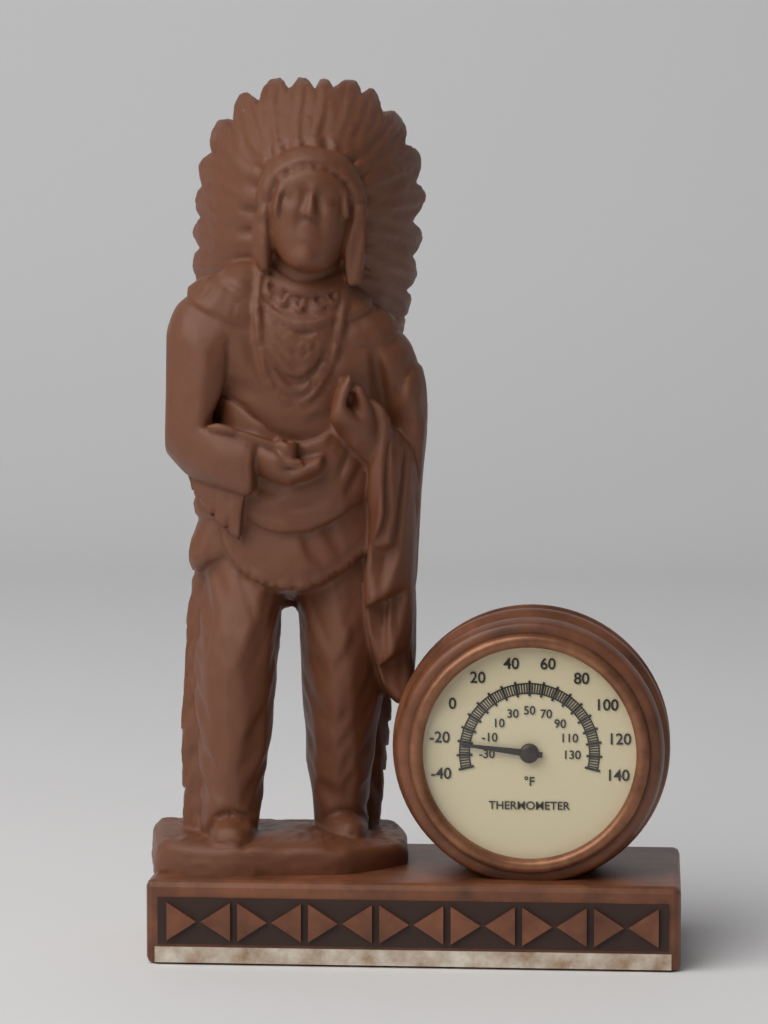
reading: -22 °F
